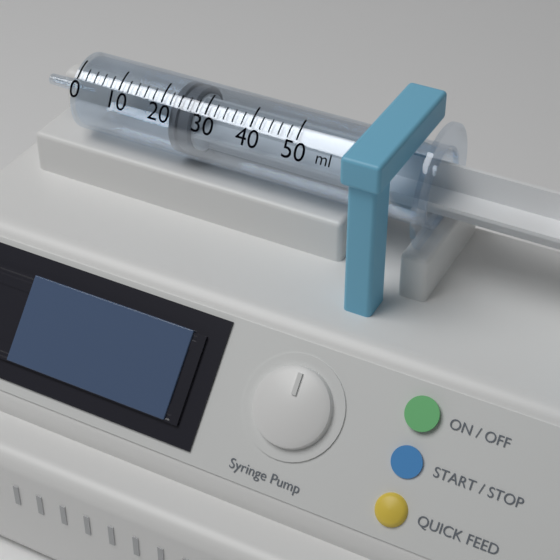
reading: 22 ml
